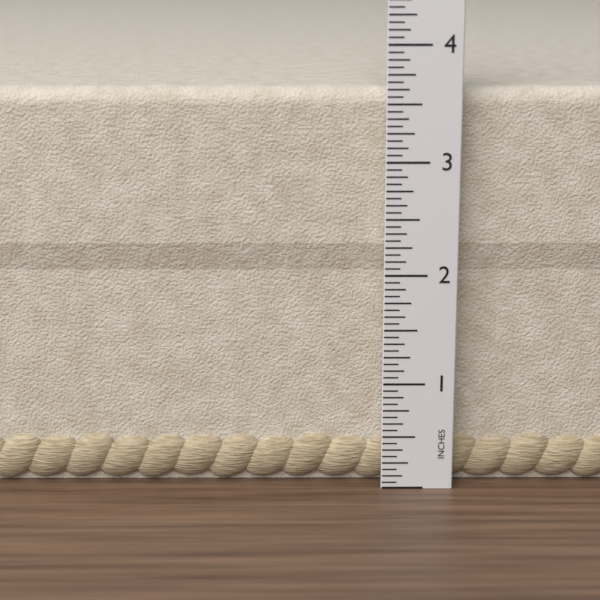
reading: 3.6250 in
